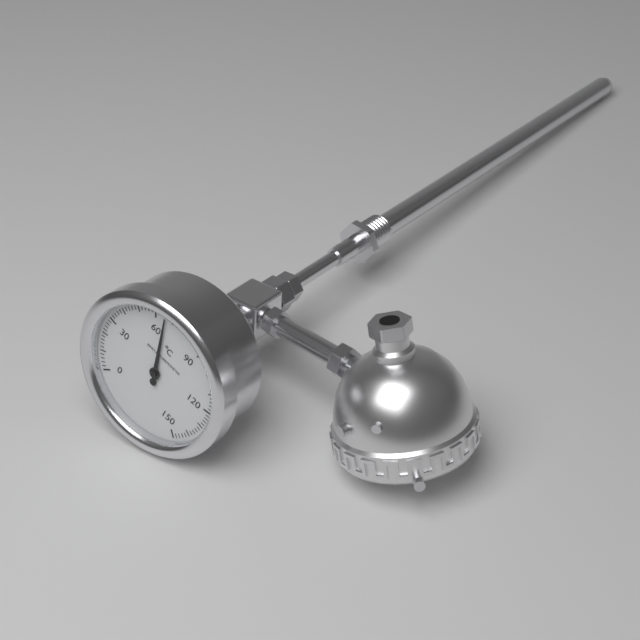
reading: 66 °C
